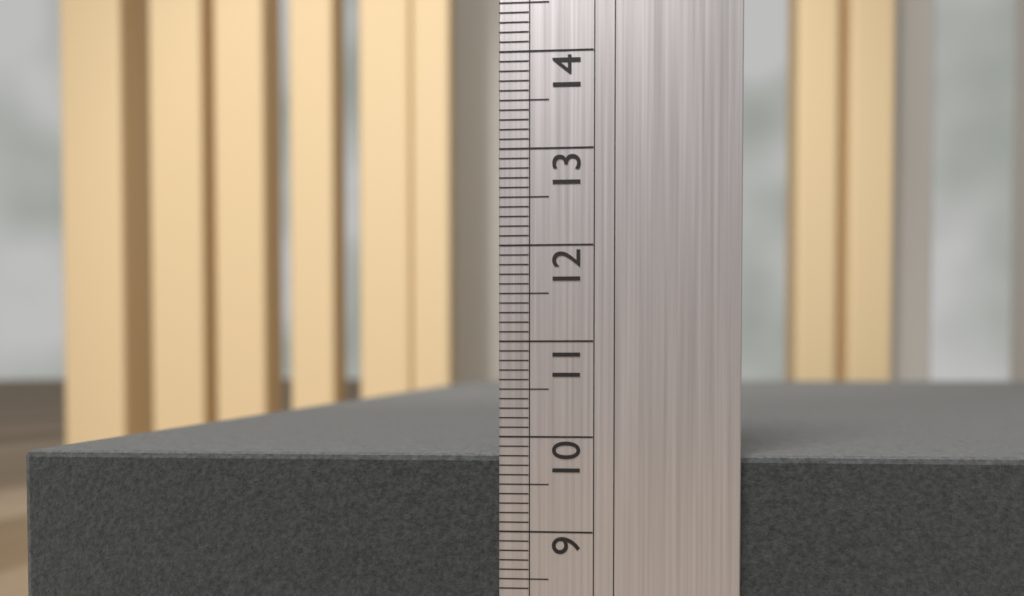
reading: 9.8 (no unit)
